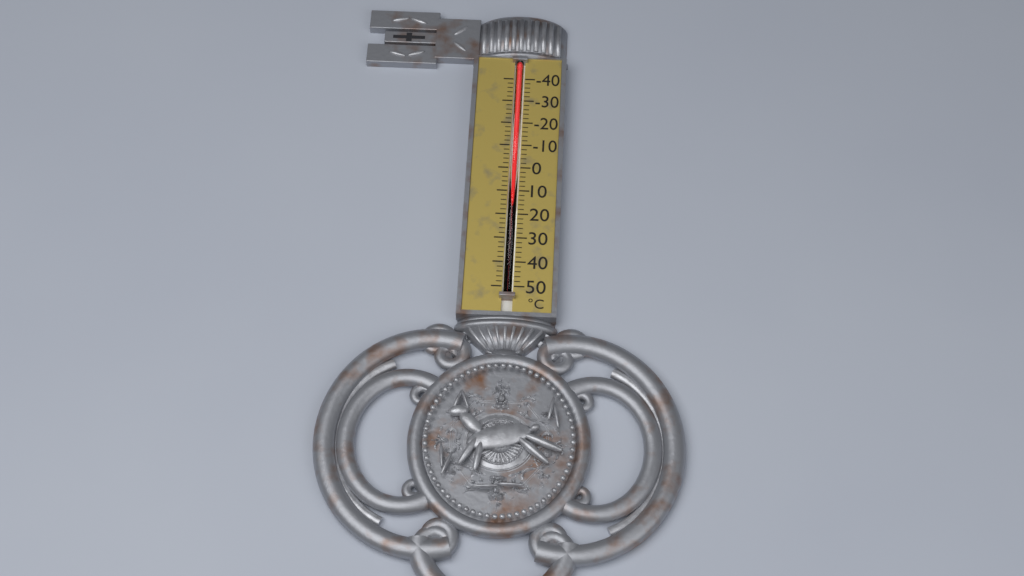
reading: 18 °C
